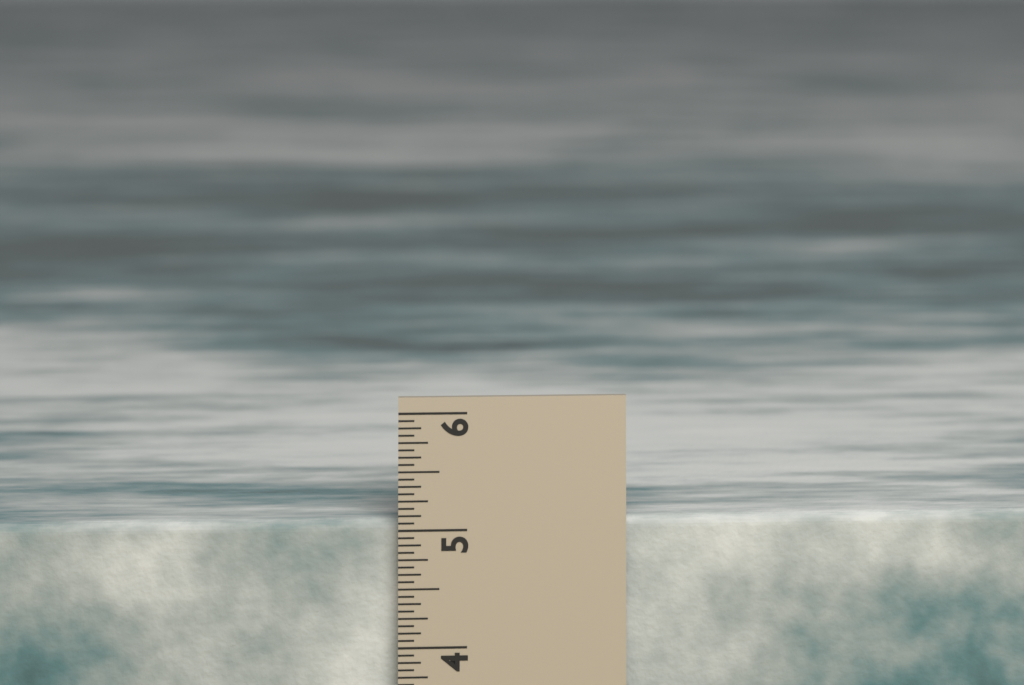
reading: 5.0625 in
